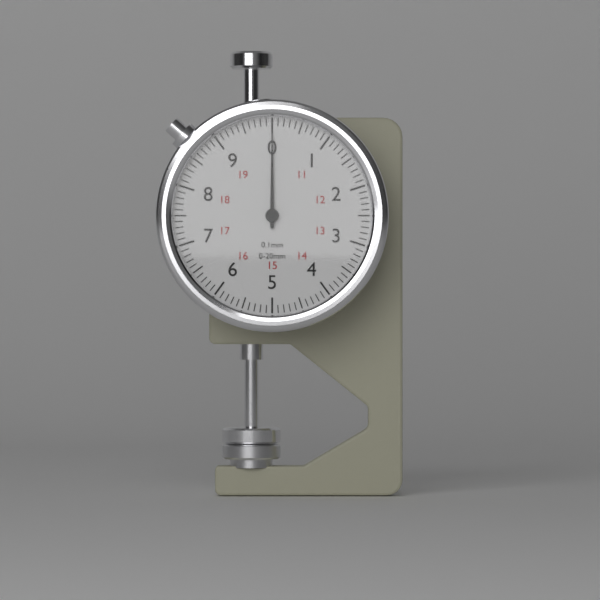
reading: 0.0 mm
